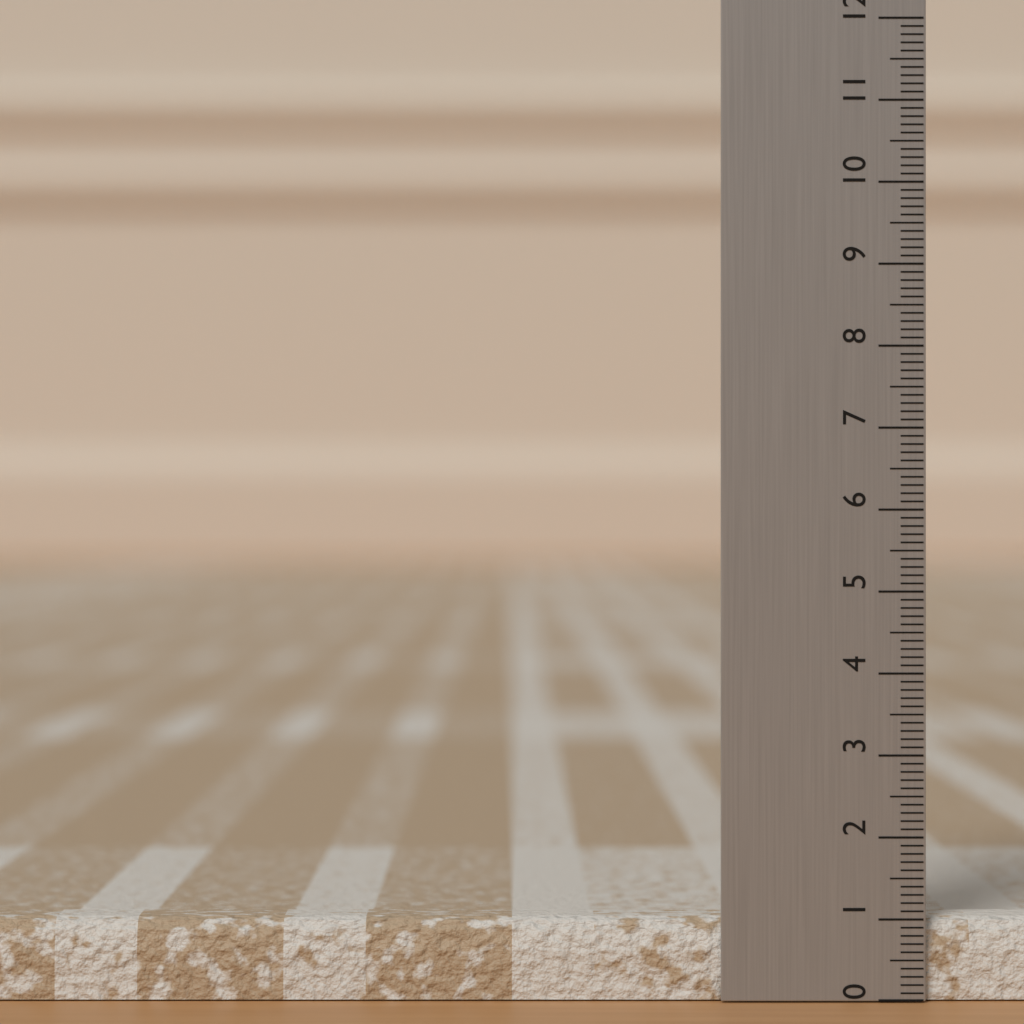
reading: 1.0 (no unit)
